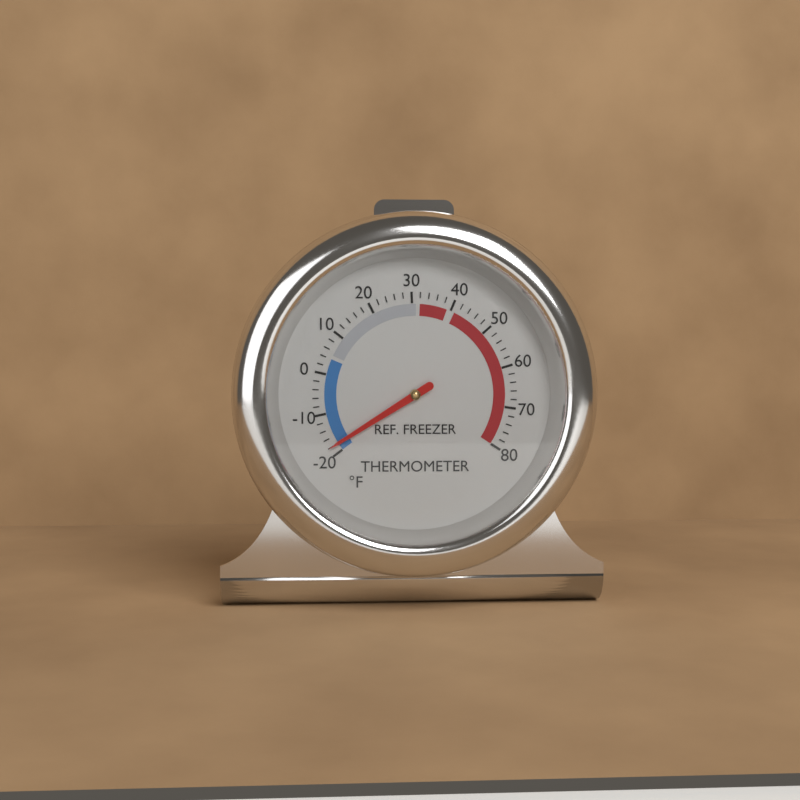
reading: -18 °F
